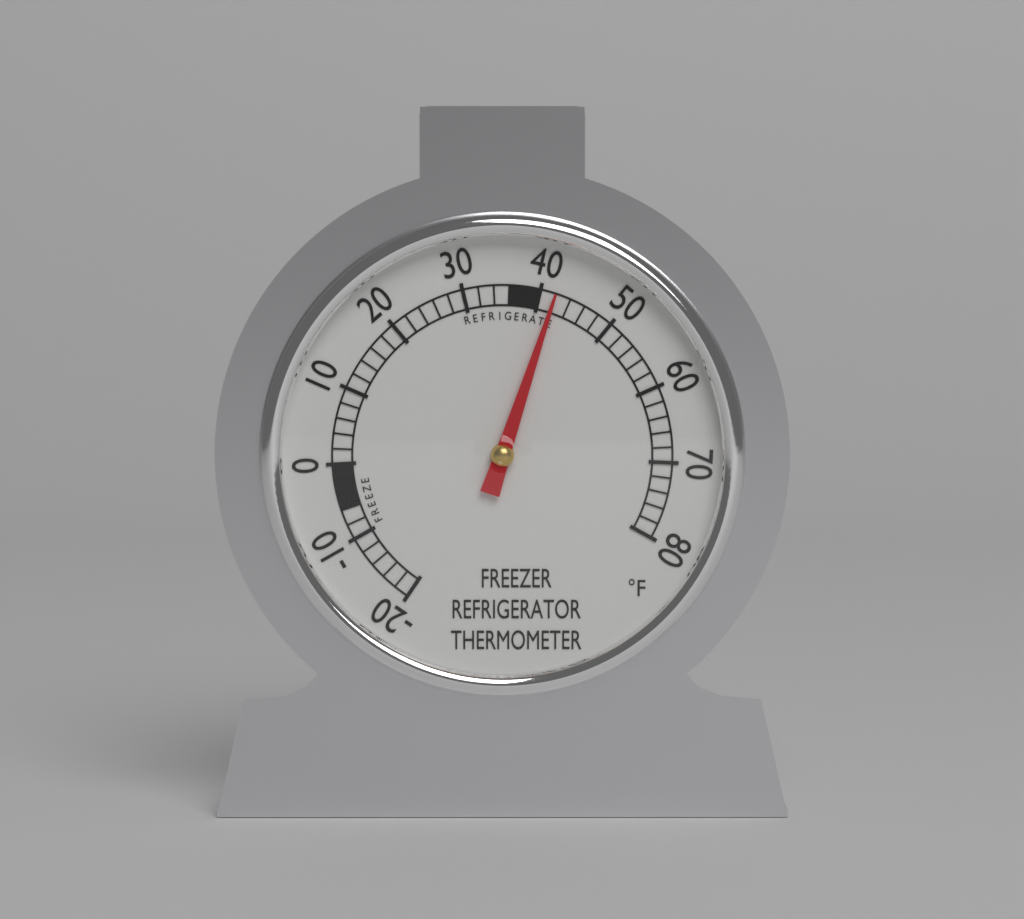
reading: 42 °F
